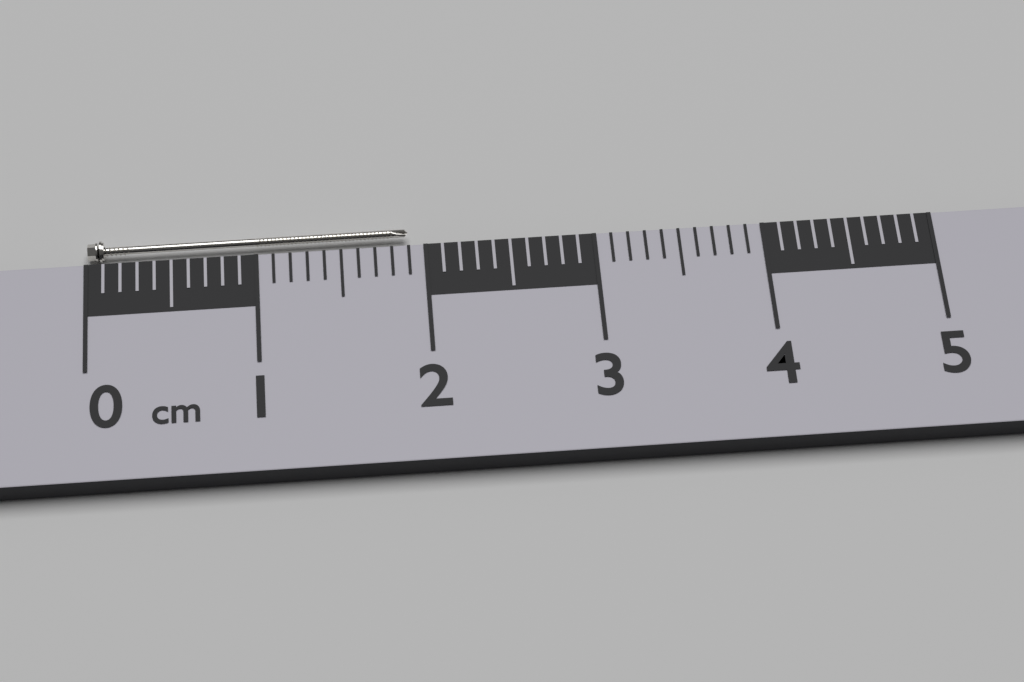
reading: 1.9 cm
